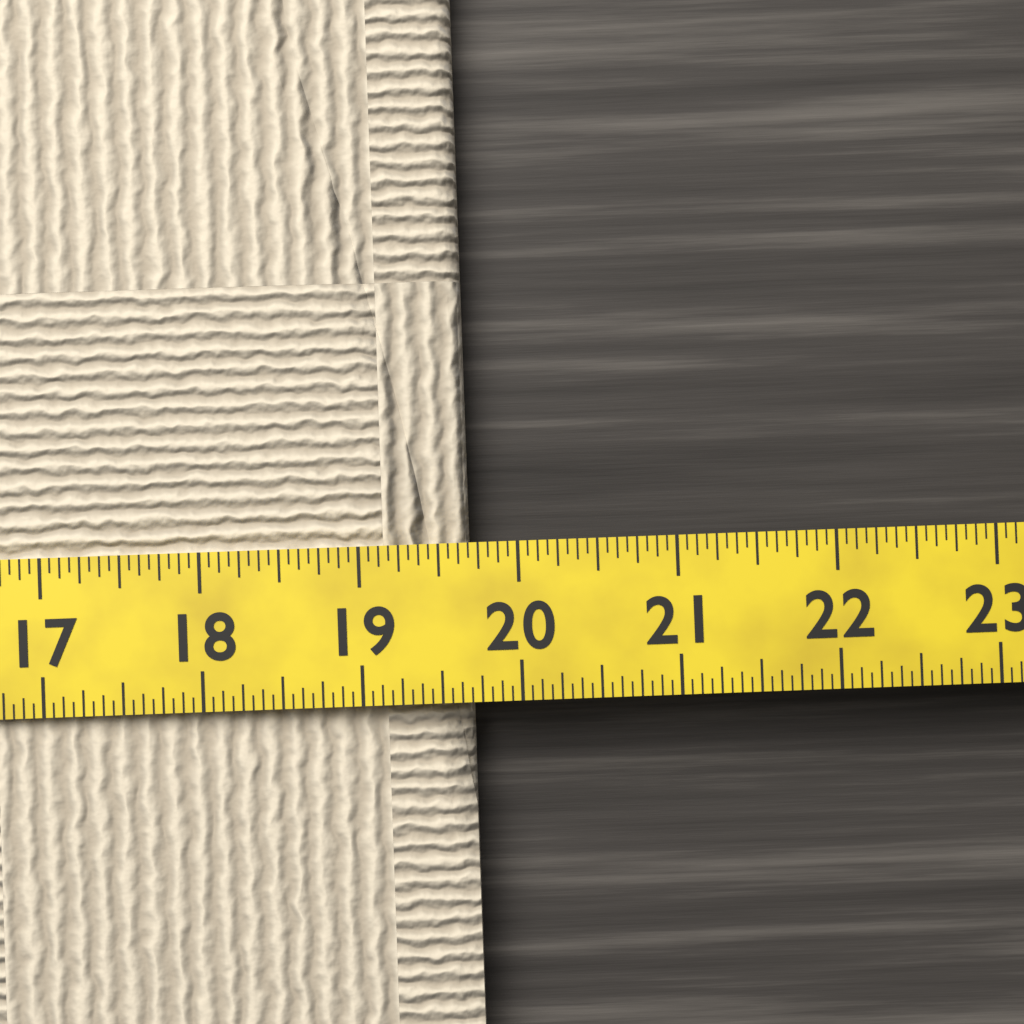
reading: 19.6875 (no unit)
